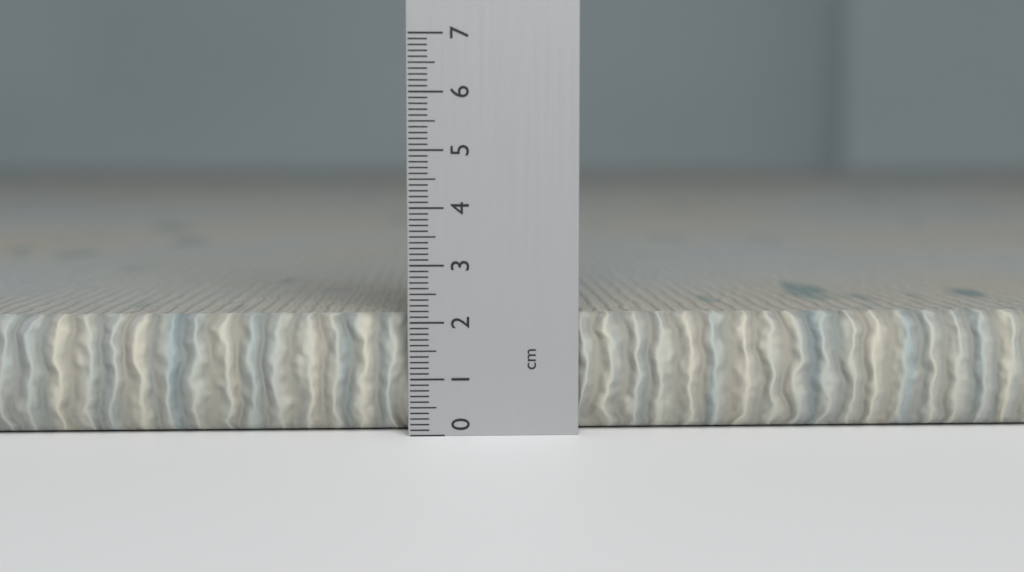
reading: 2.1 cm
